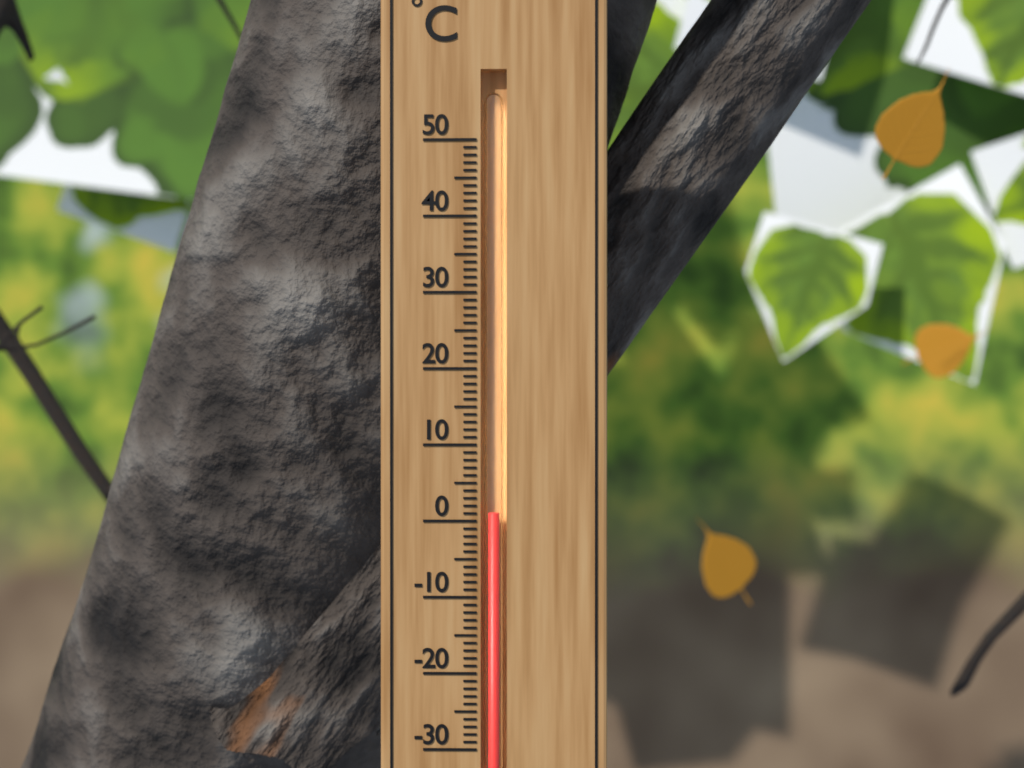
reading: 1 °C
